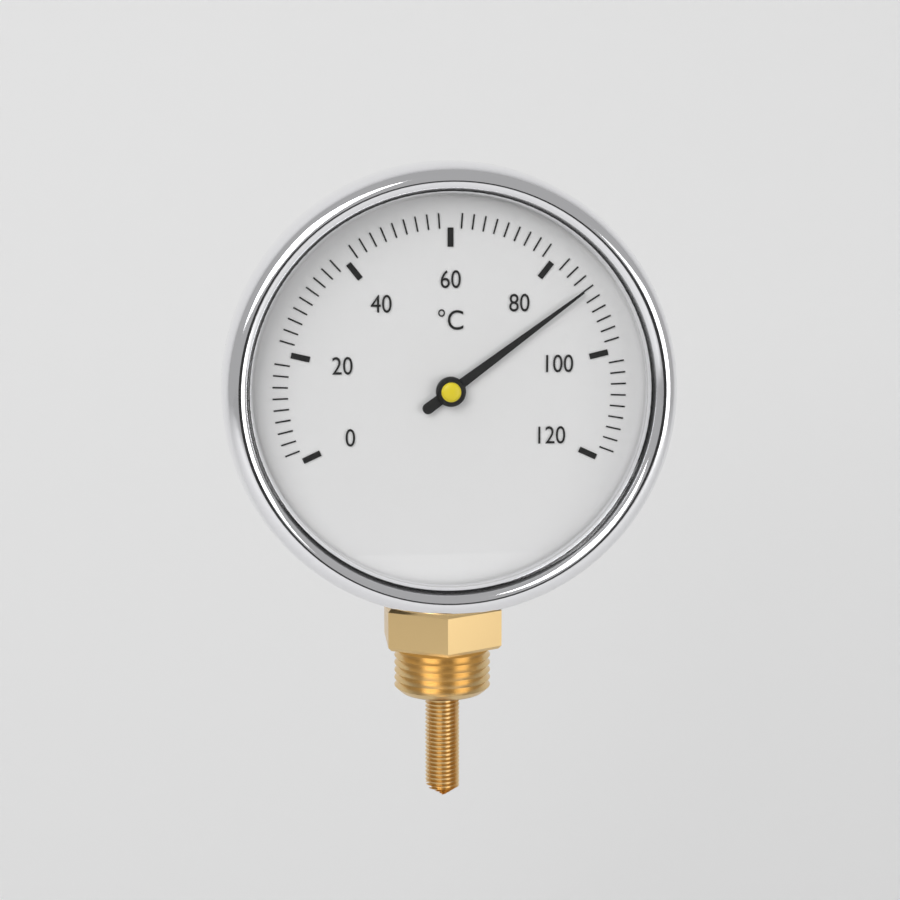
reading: 88 °C
